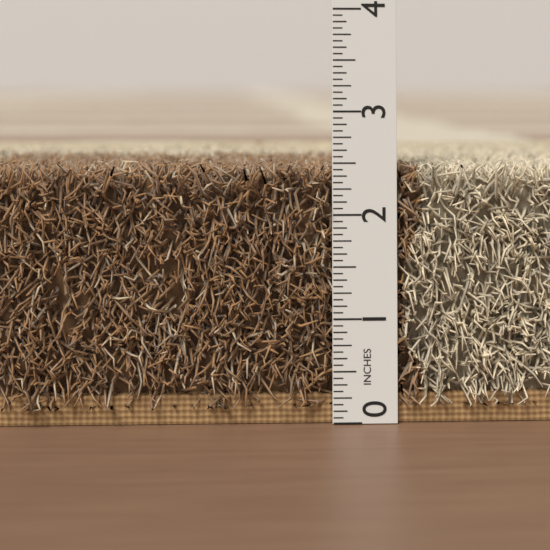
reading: 2.5000 in
